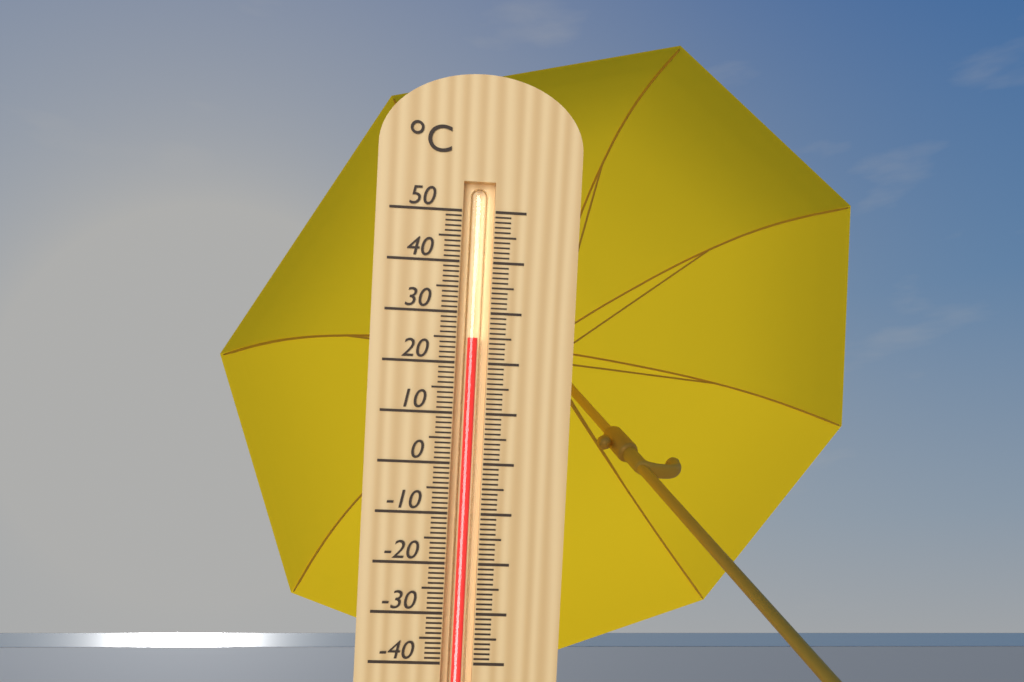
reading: 25 °C
